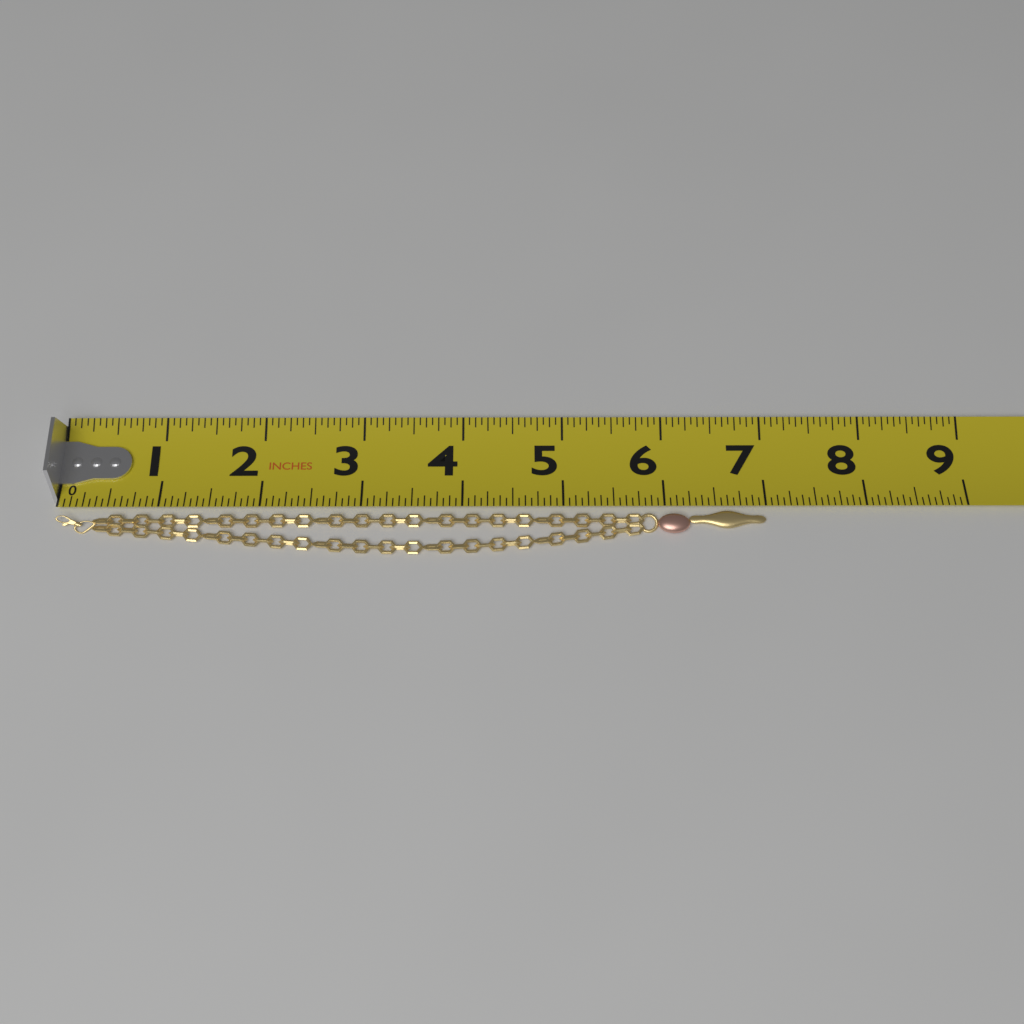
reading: 7.0000 in
